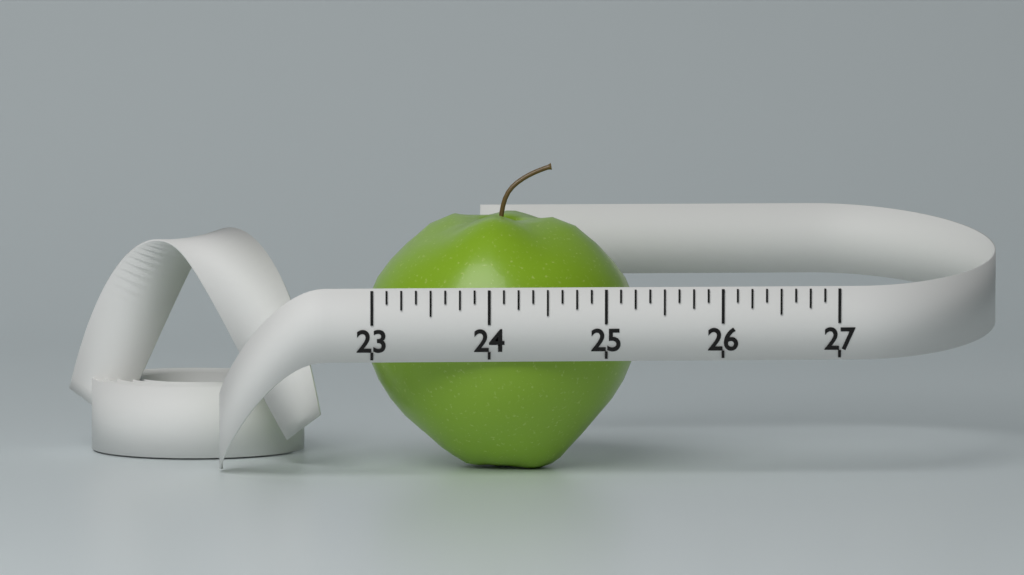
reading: 25.375 (no unit)
